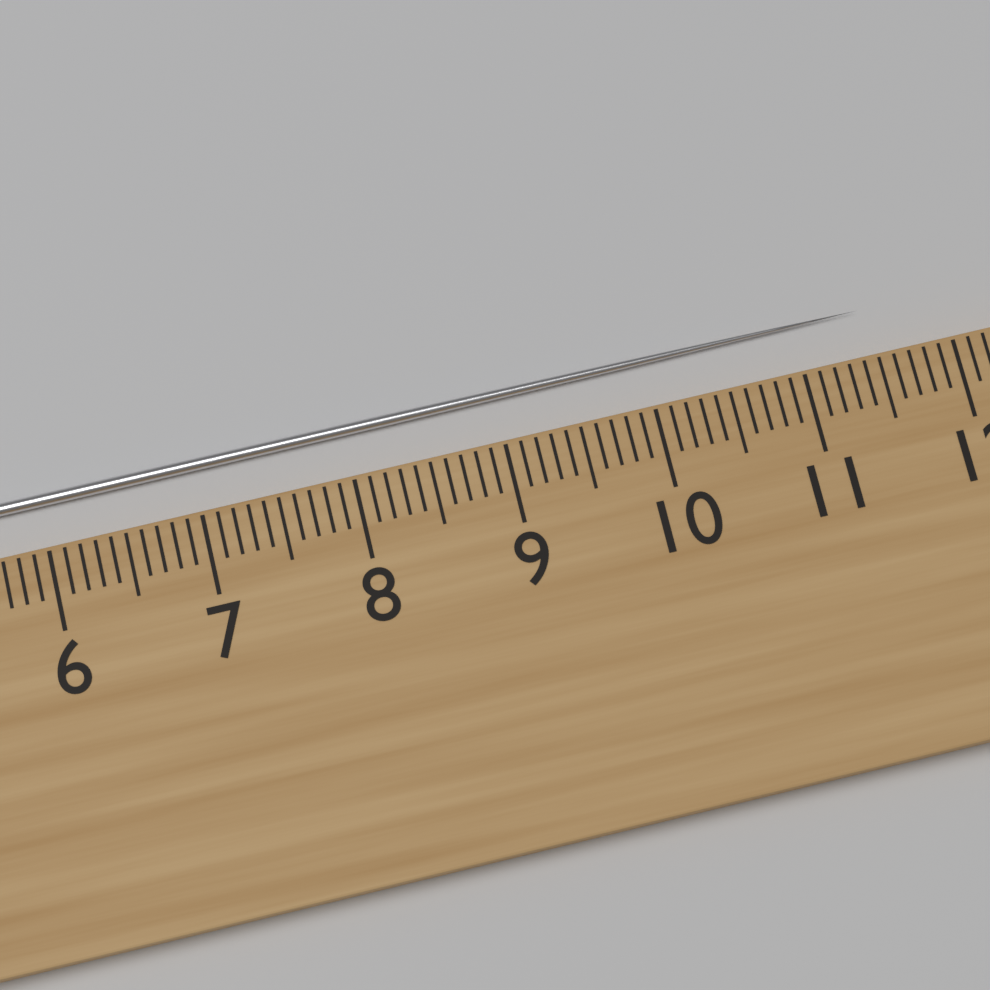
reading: 11.5 cm
